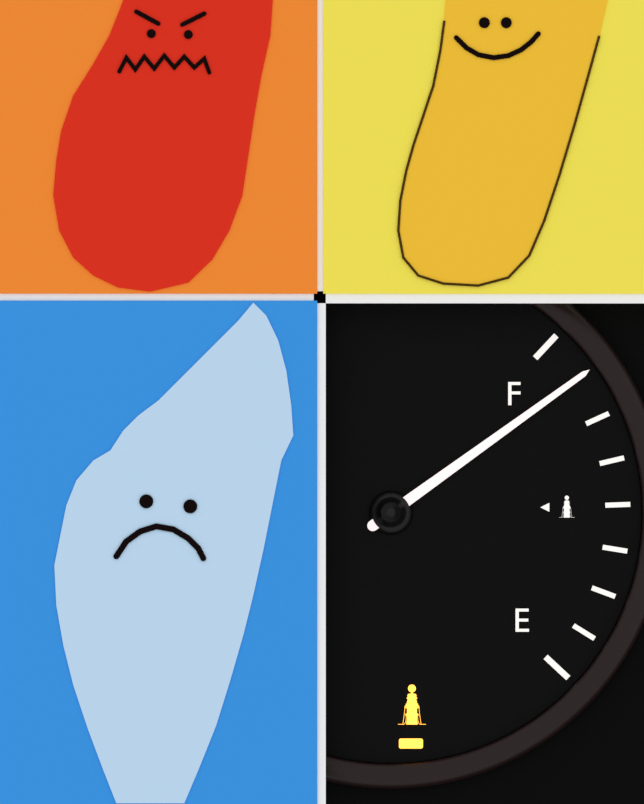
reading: 0.875 (no unit)
